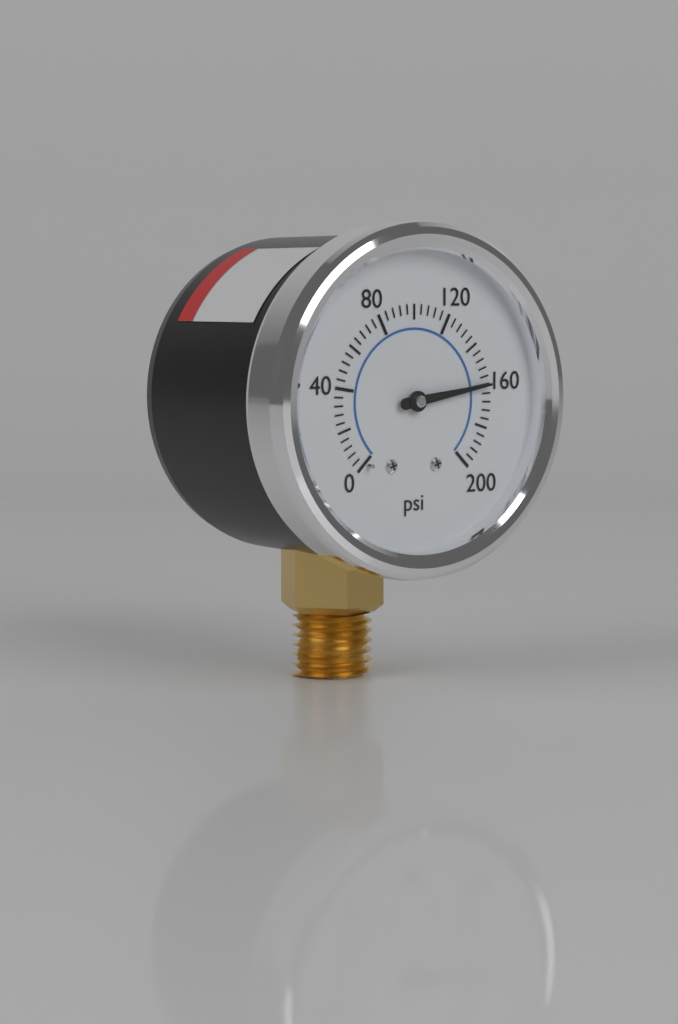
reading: 160 psi
